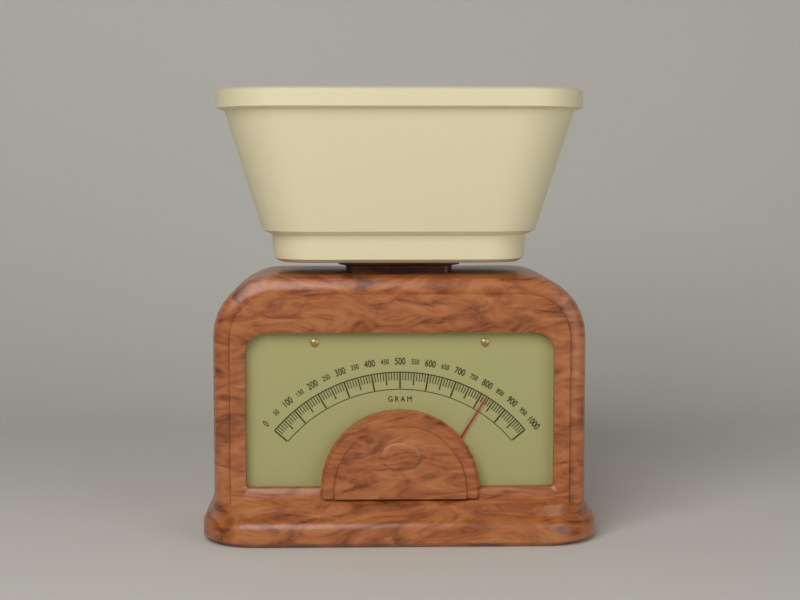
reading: 820 g
